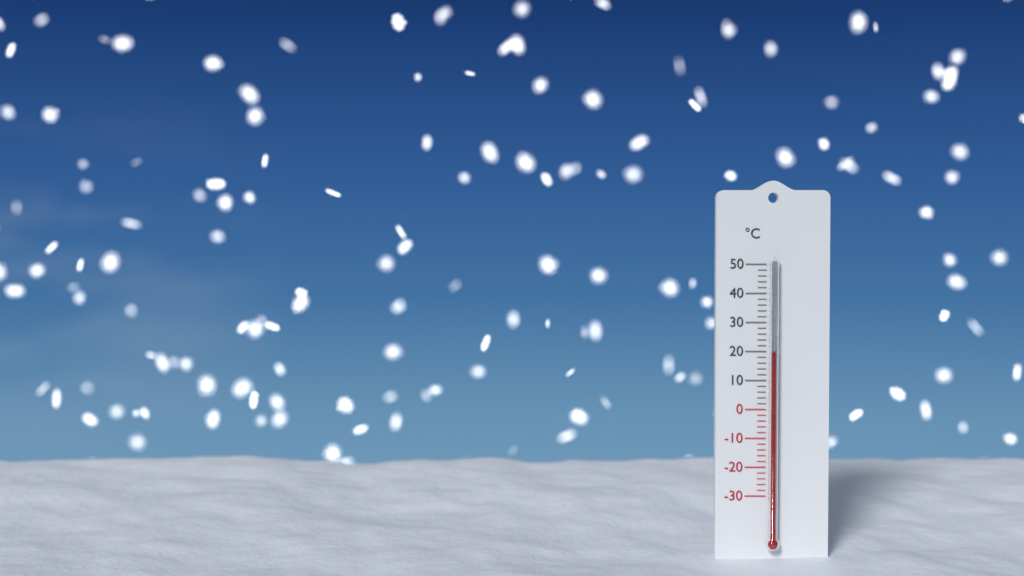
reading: 20 °C
